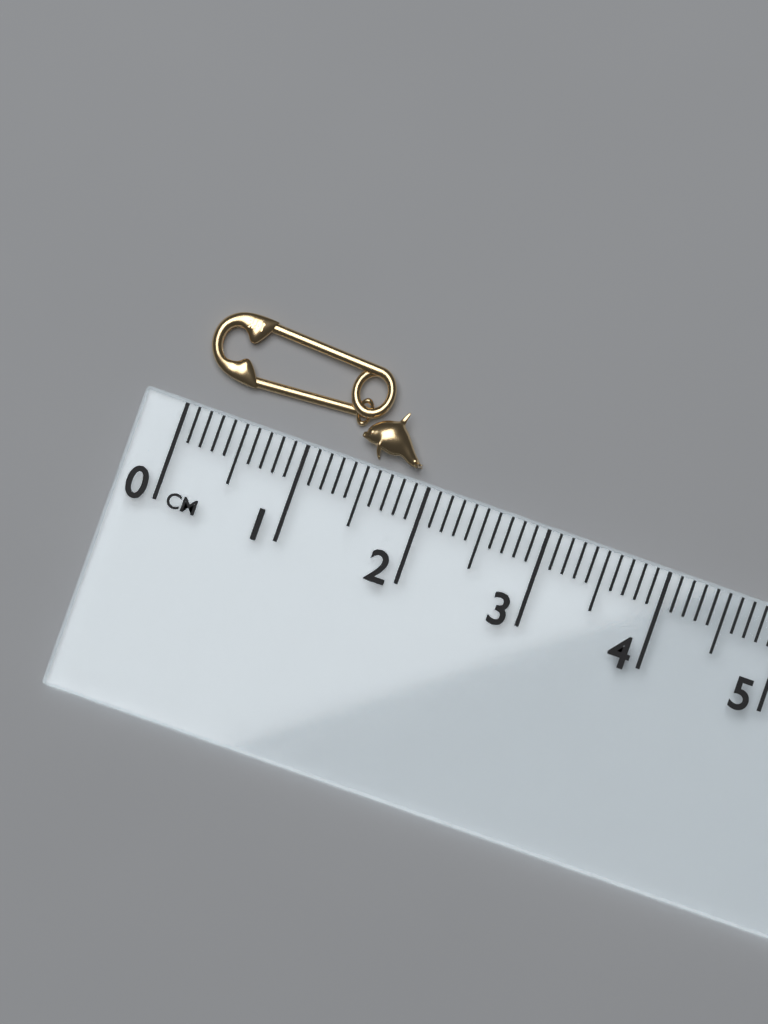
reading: 1.9 cm
